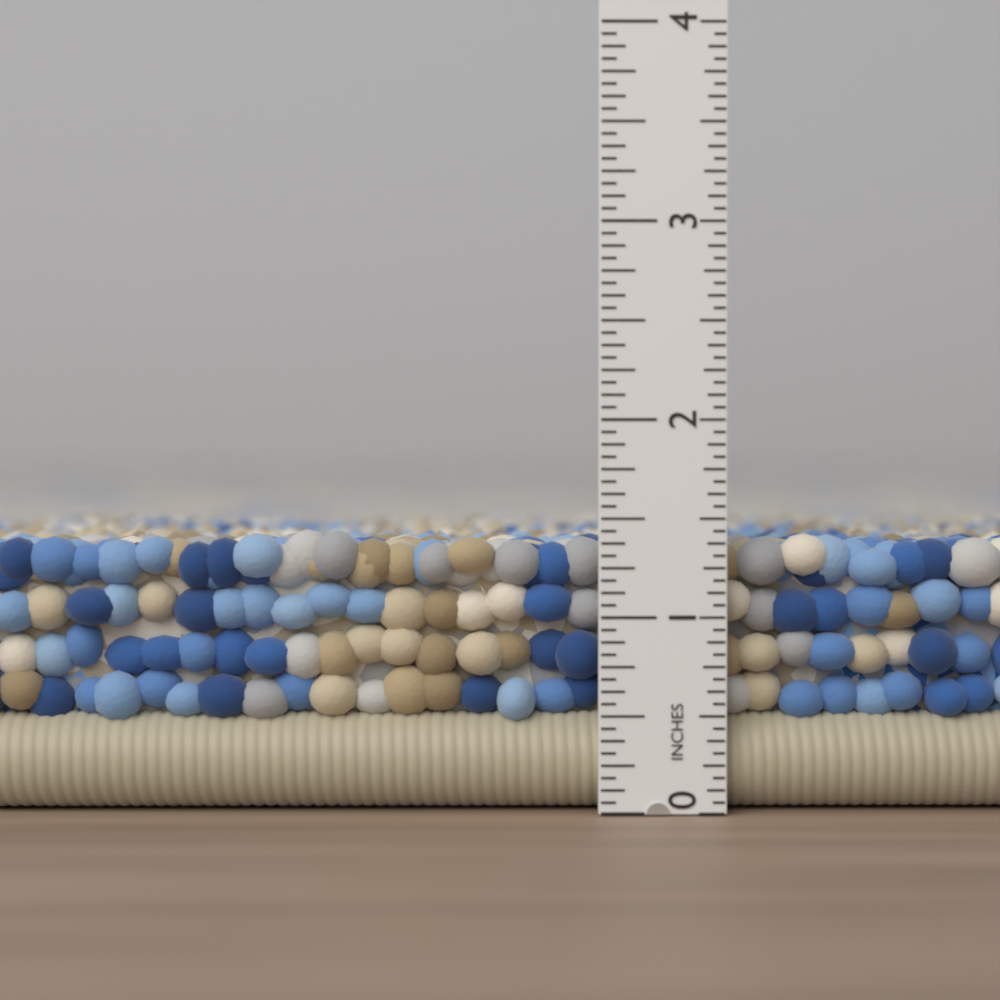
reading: 1.4375 in
